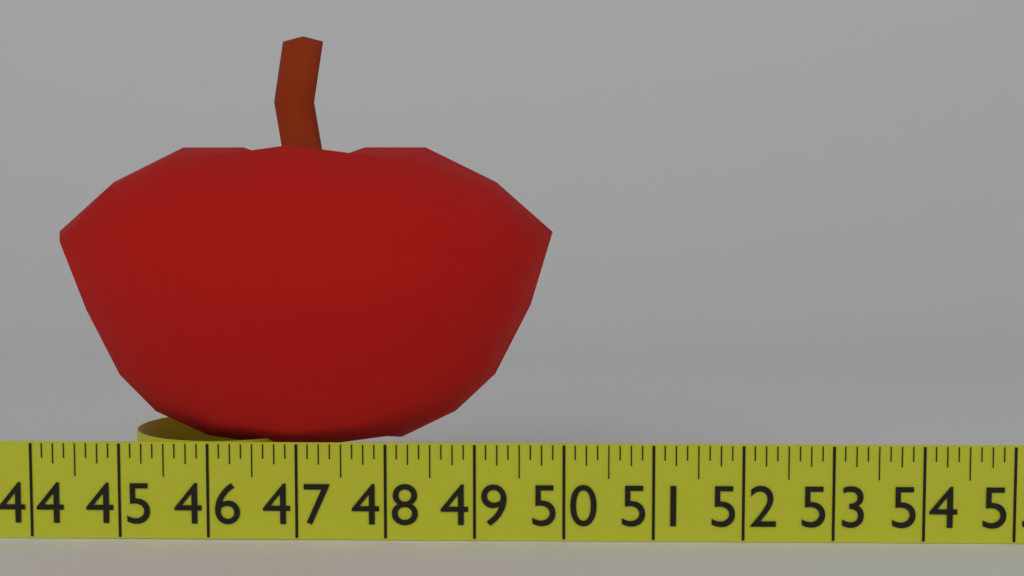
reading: 49.875 in
